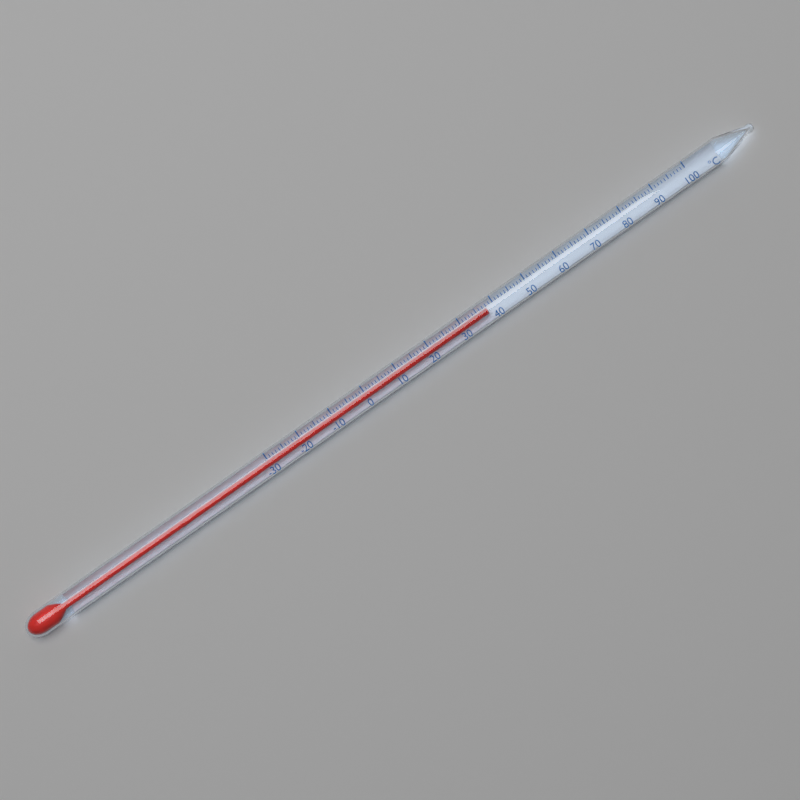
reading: 38 °C
